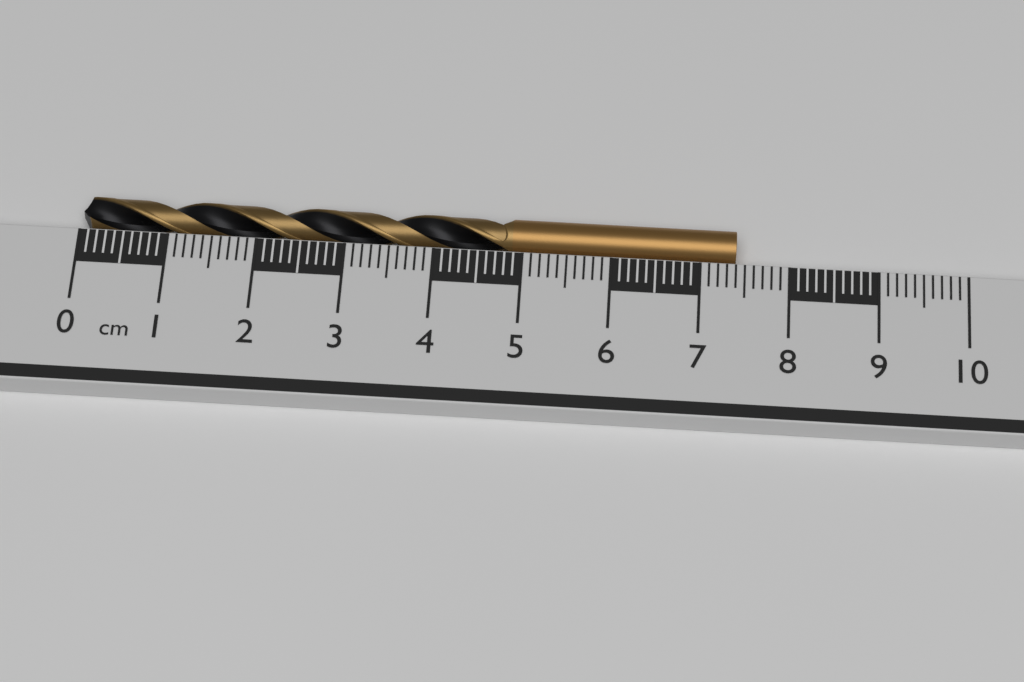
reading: 7.4 cm
